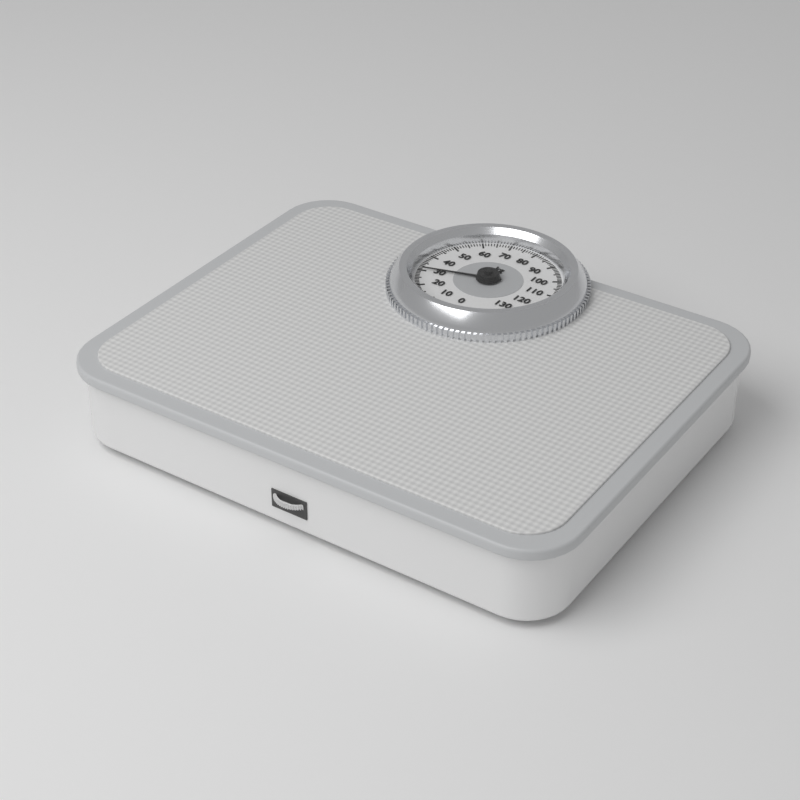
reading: 31 kg
